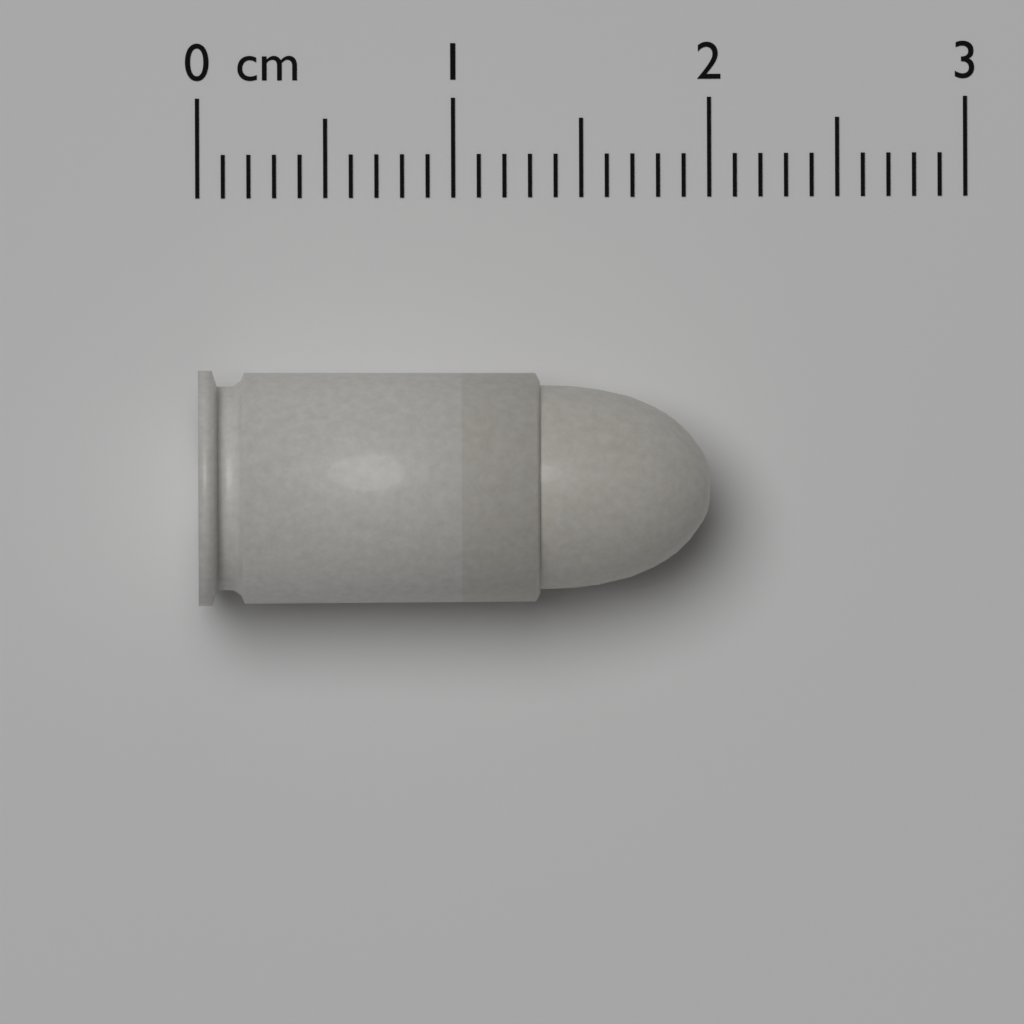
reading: 2.0 cm
